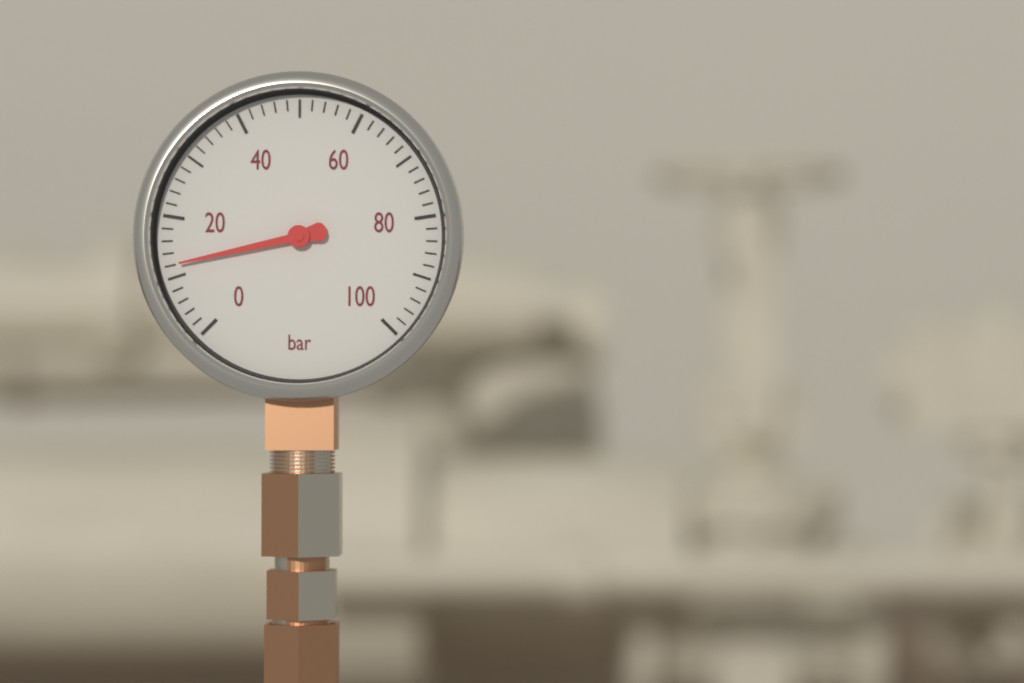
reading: 12 bar
